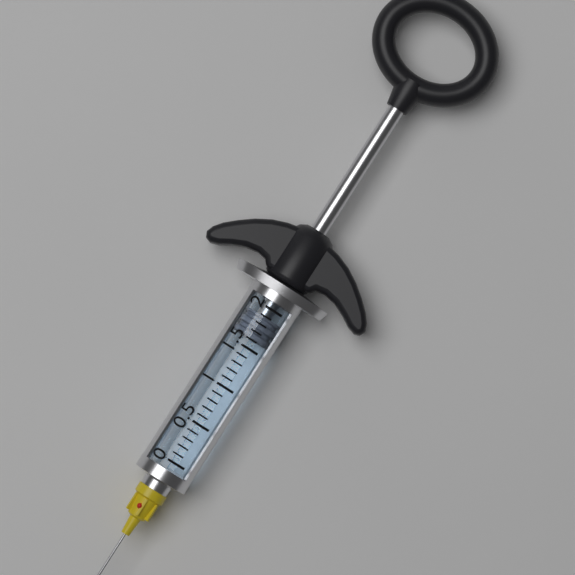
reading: 1.6 (no unit)
